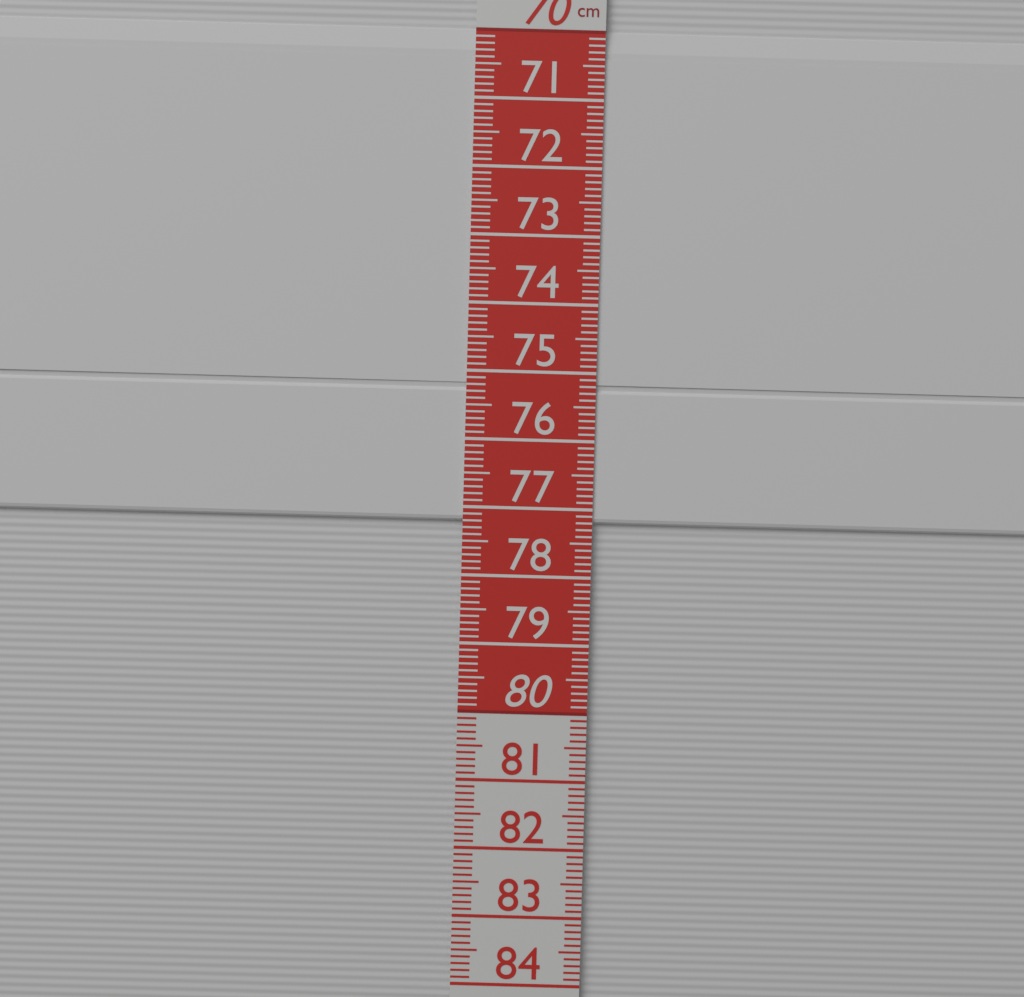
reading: 77.2 cm
